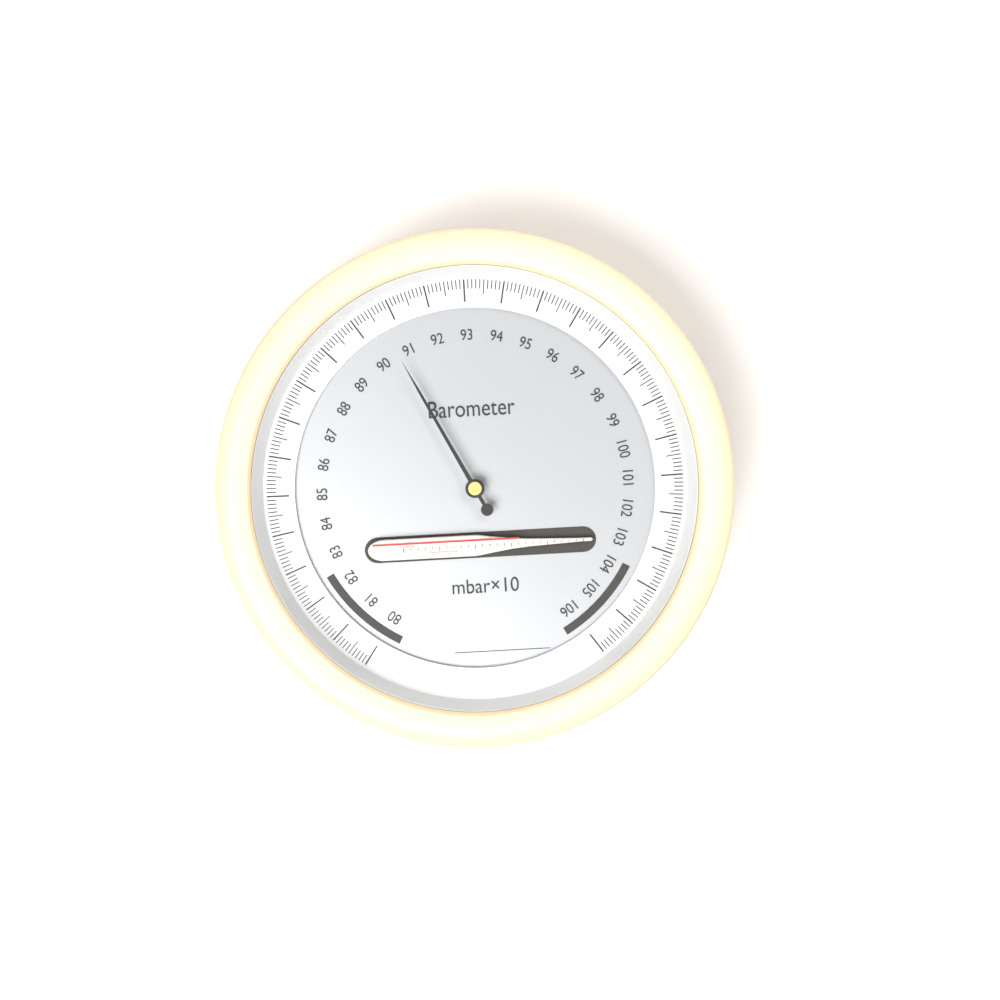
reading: 90.6 mbar×10
